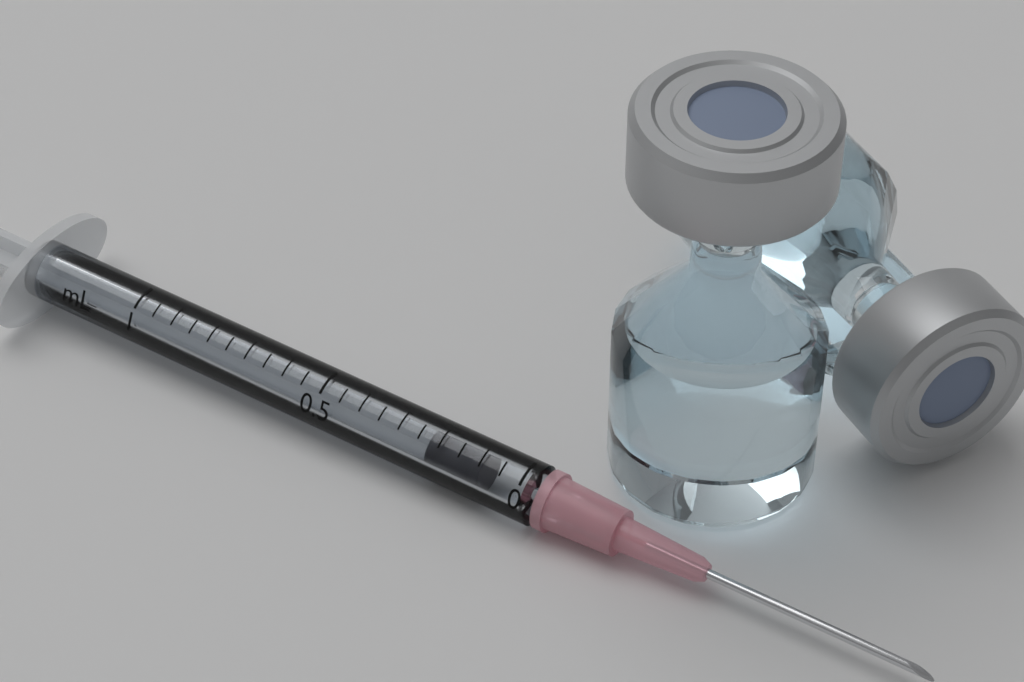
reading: 0.10 mL
